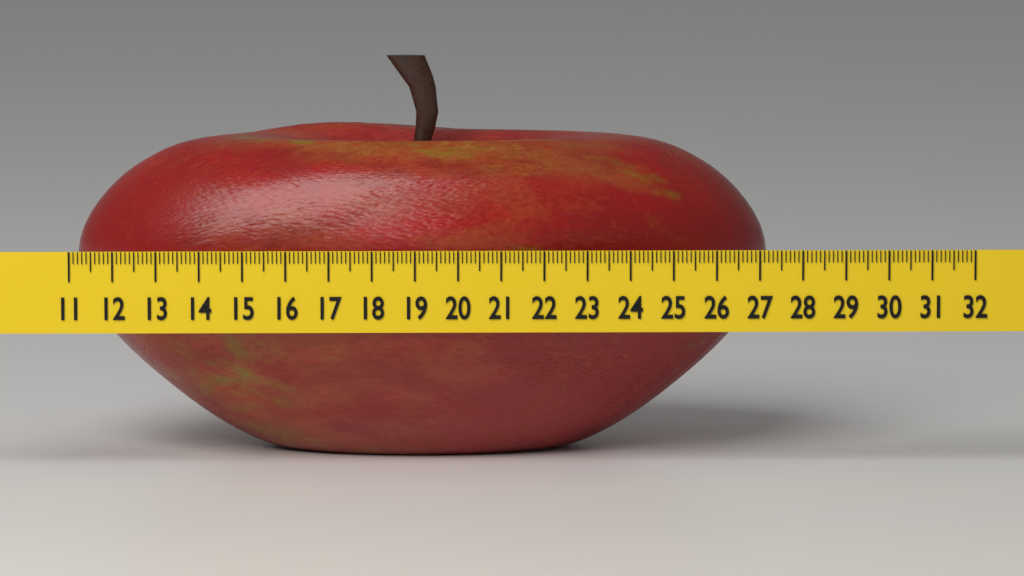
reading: 27.4 (no unit)
